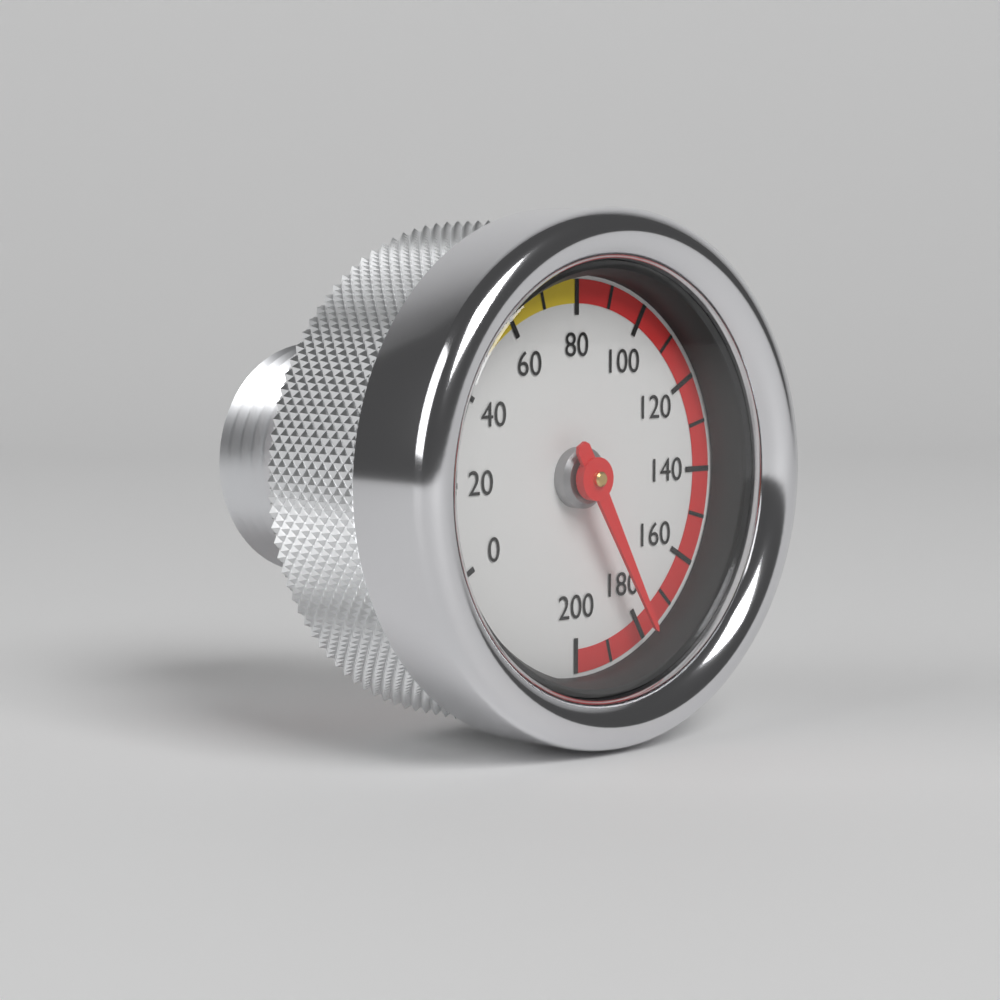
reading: 180 (no unit)
